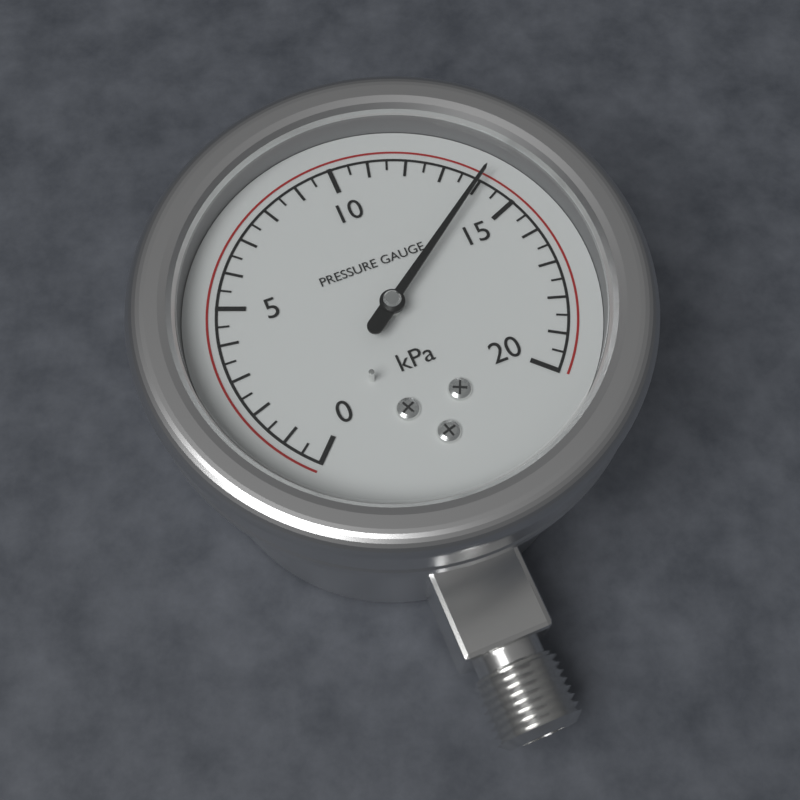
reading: 14.0 kPa
